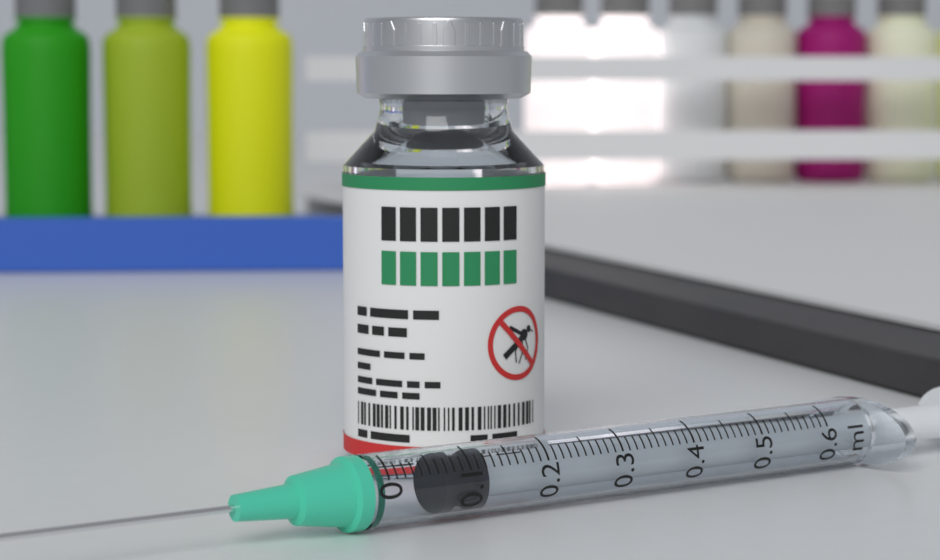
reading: 0.07 ml
